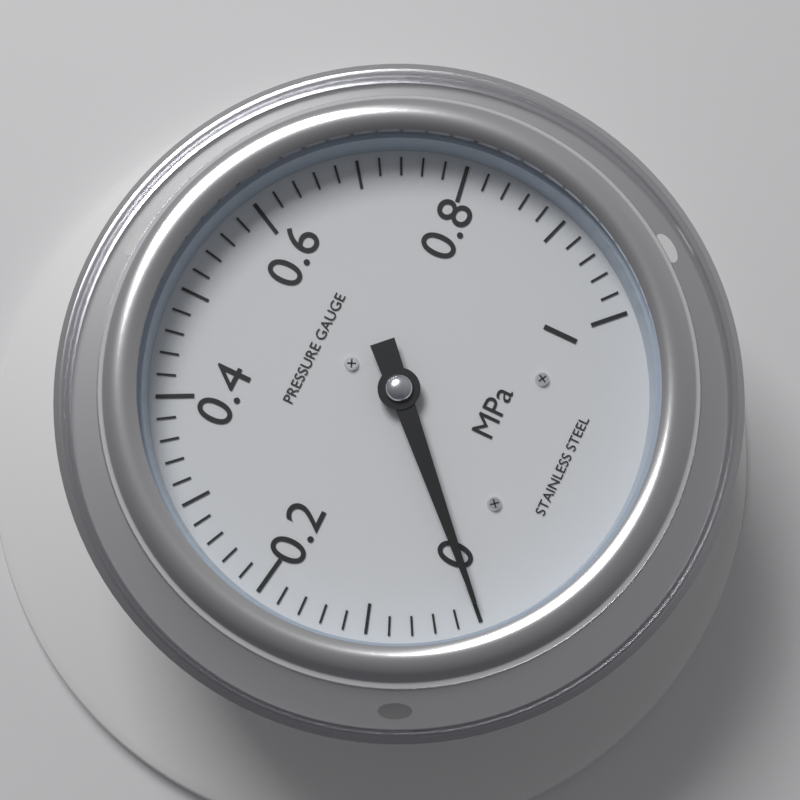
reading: 0.00 MPa
